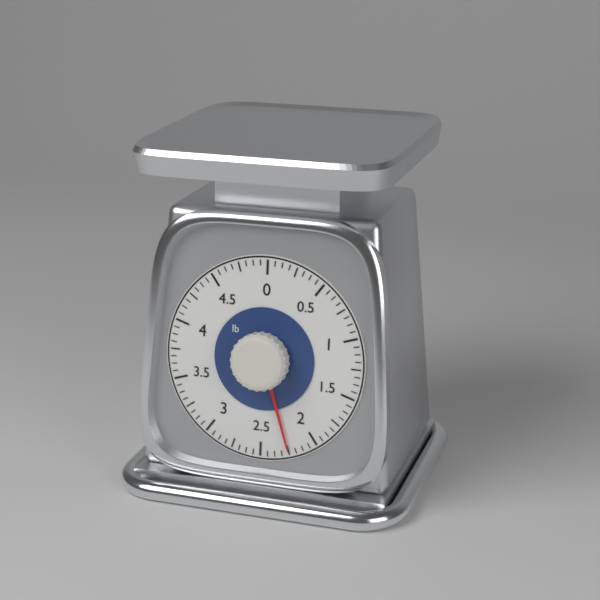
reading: 2.2500 lb
